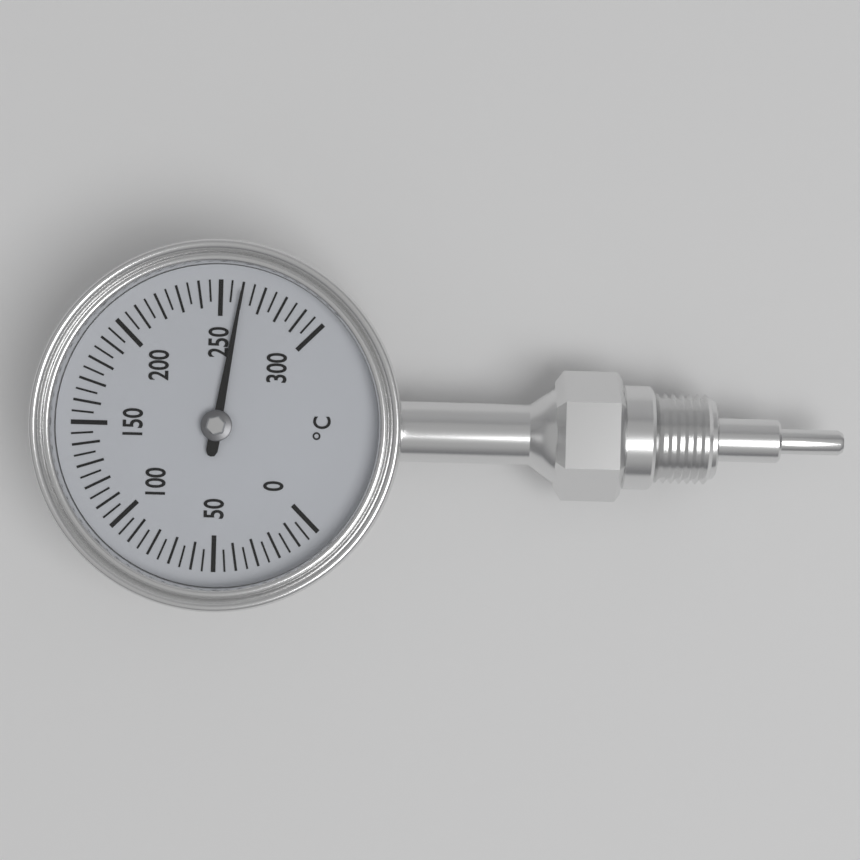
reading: 260 °C
